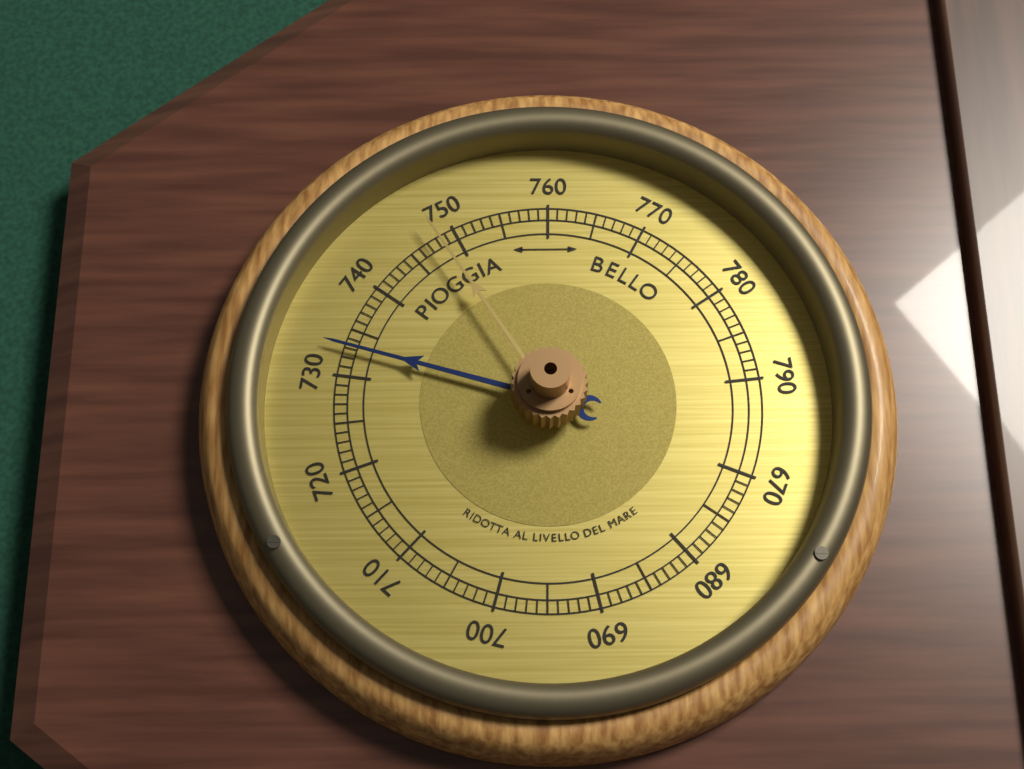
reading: 733 (no unit)
